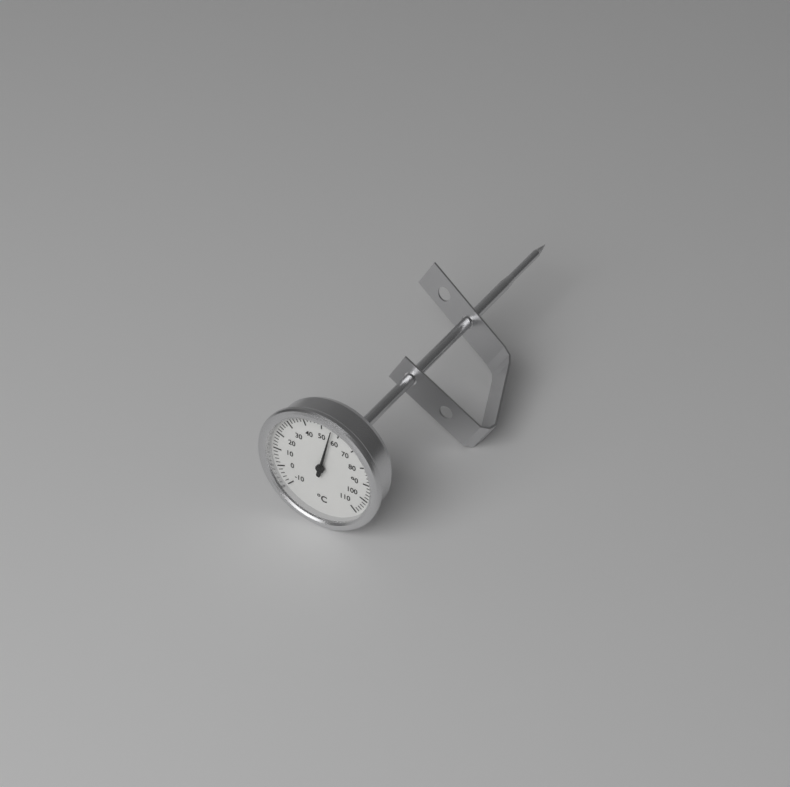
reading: 56 °C
